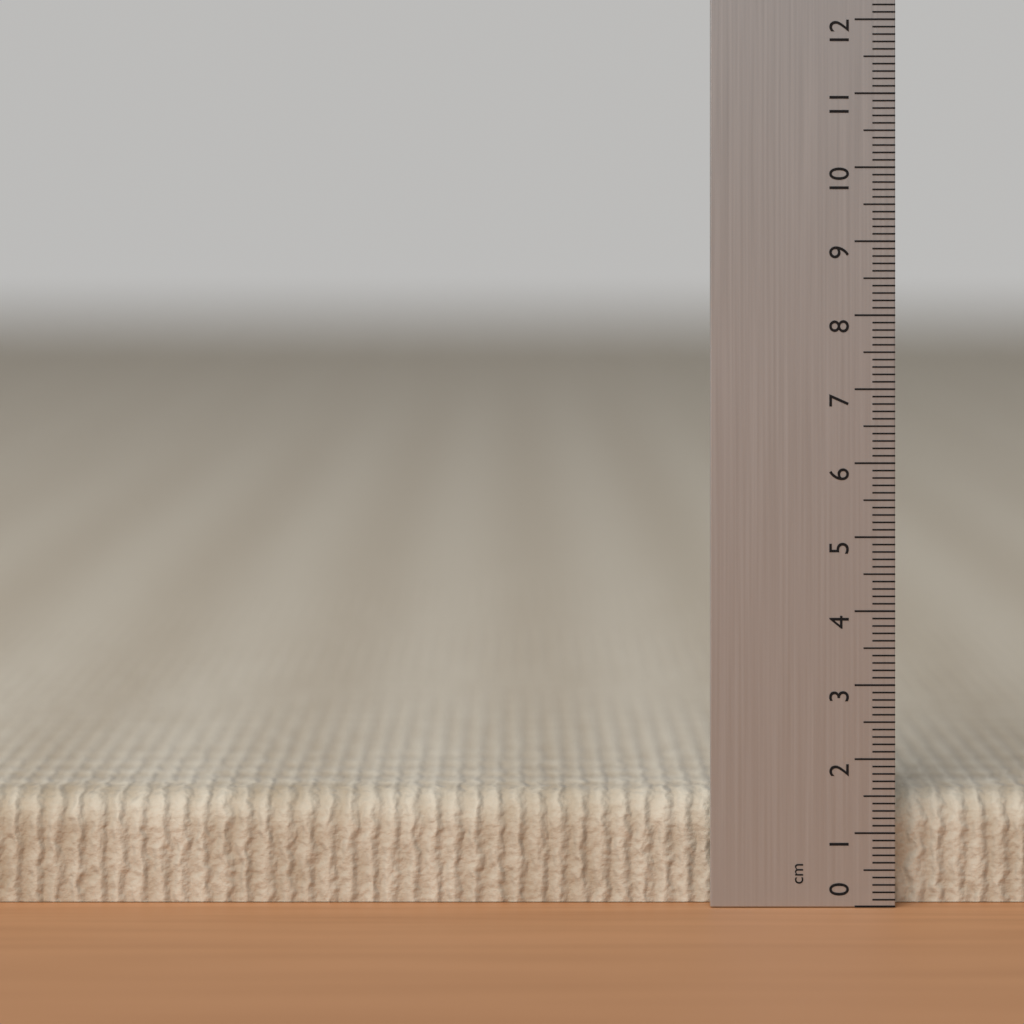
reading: 1.5 cm
